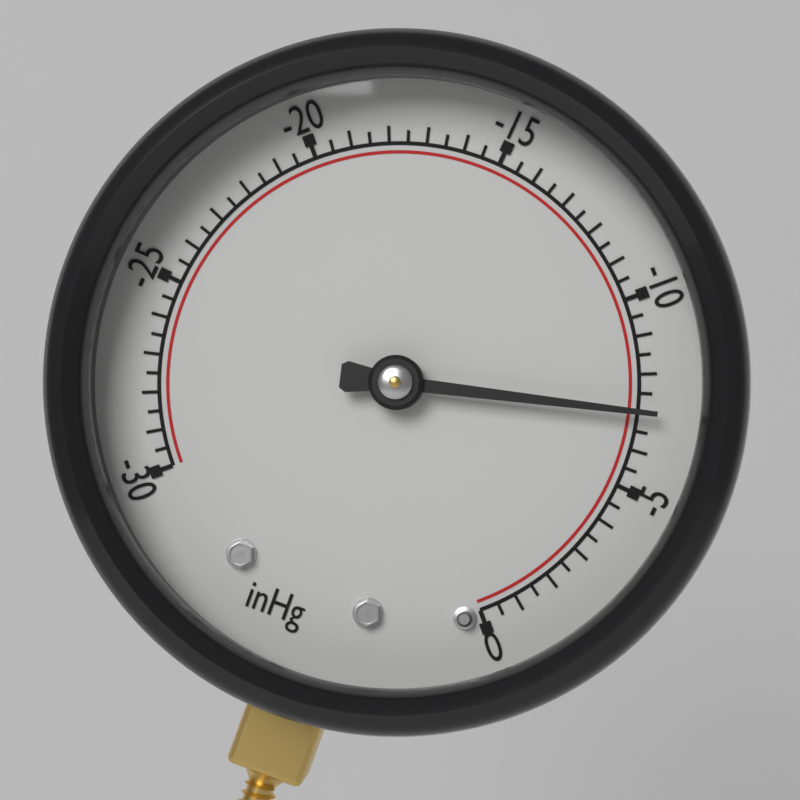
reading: -7.0 inHg
